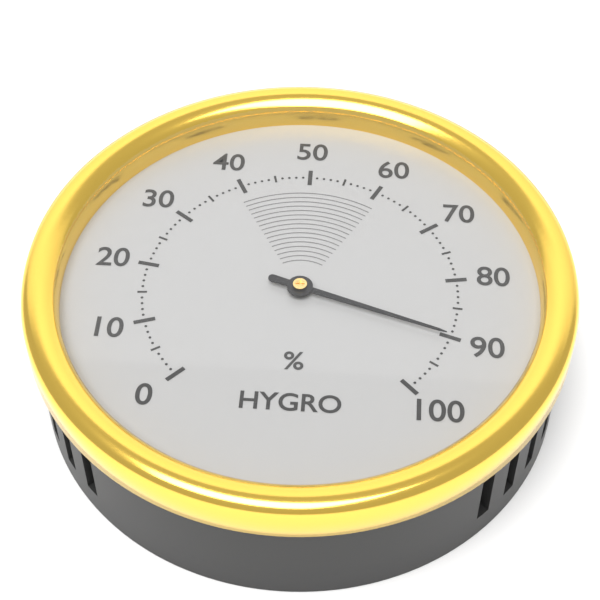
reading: 90 %
